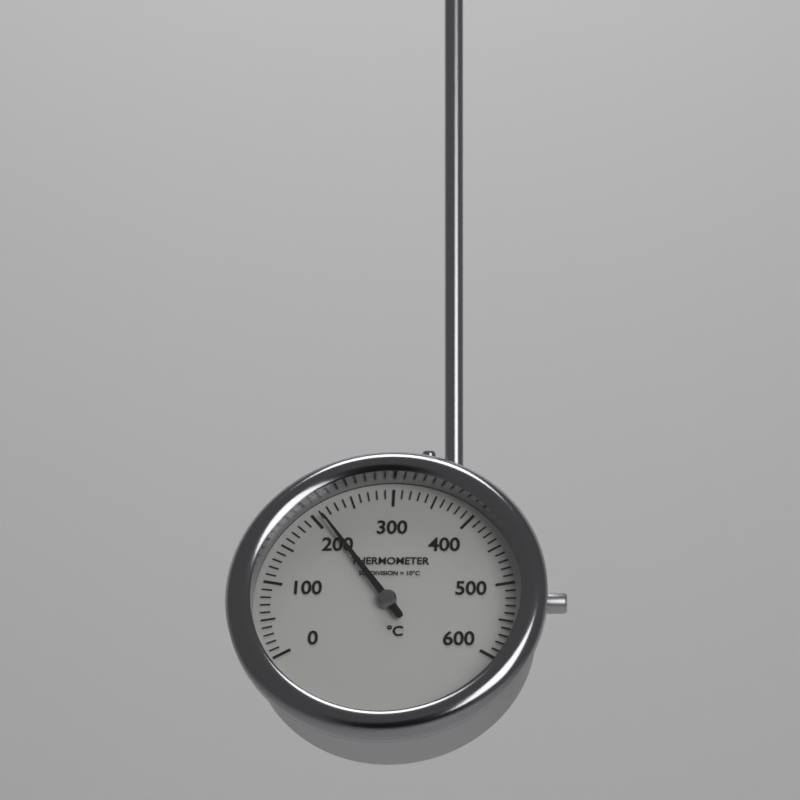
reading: 210 °C
